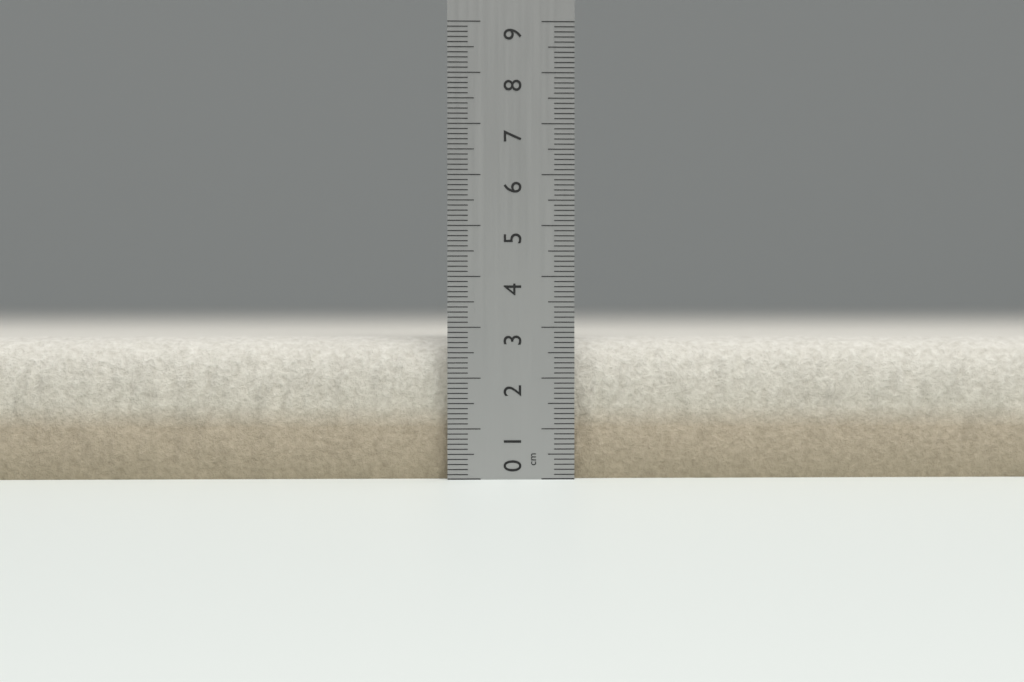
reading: 2.8 cm
